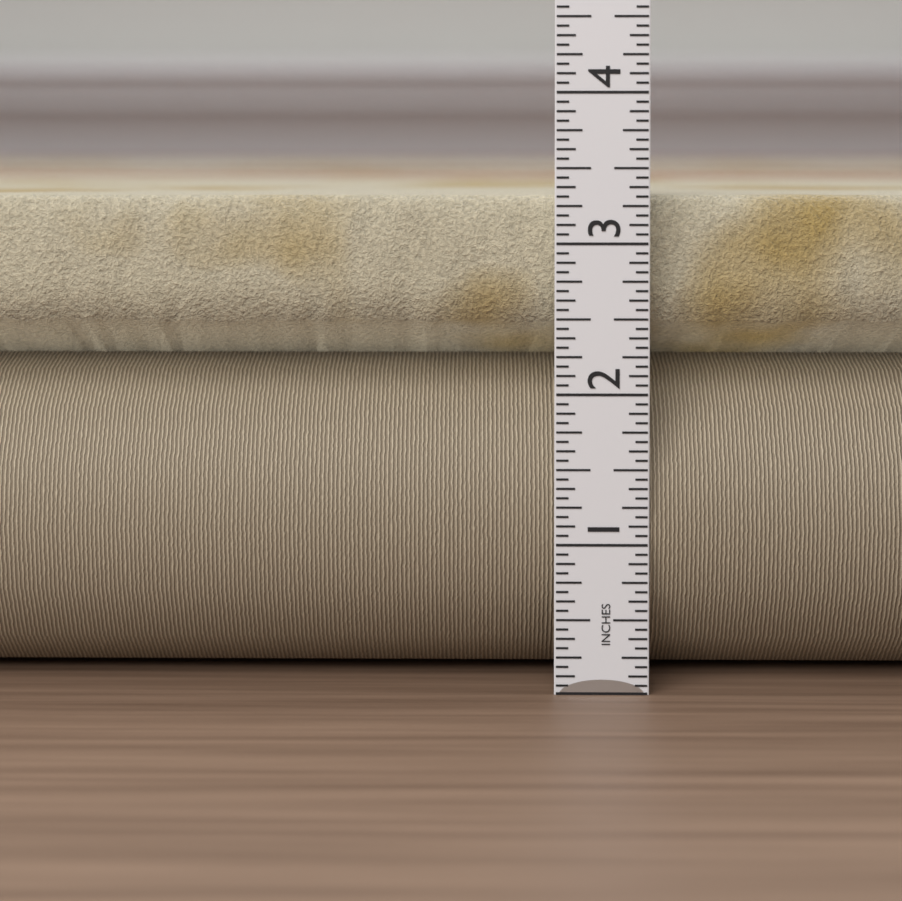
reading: 3.3125 in
